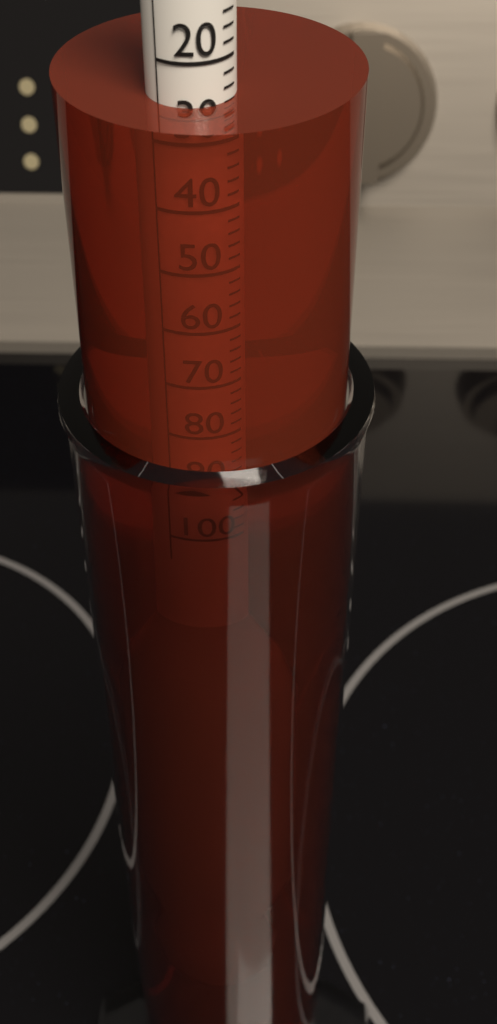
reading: 26 (no unit)
